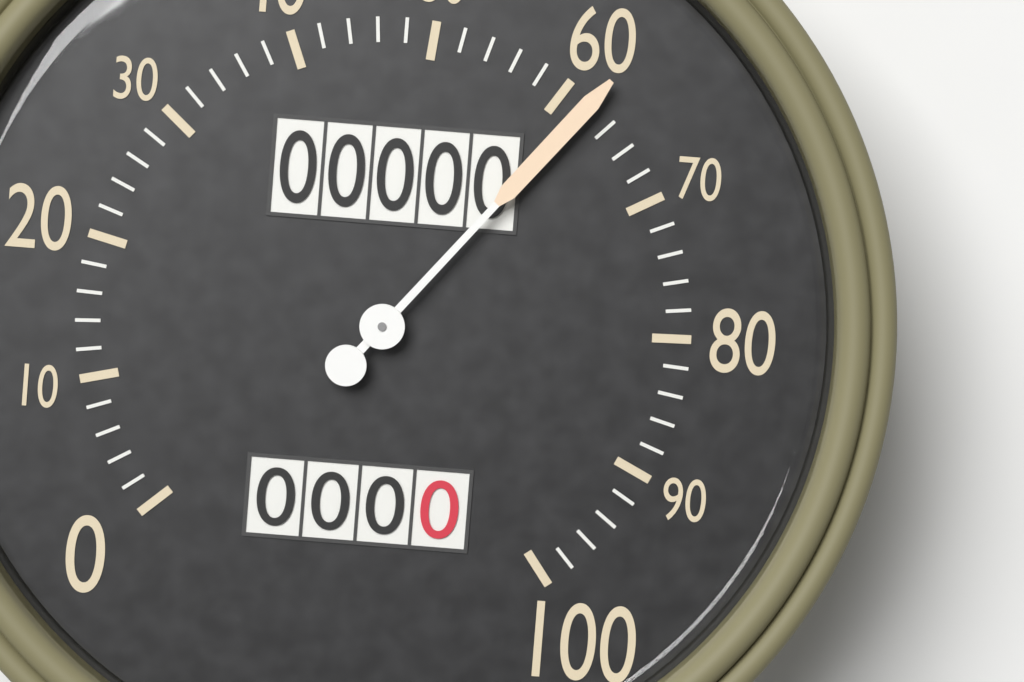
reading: 62 (no unit)
